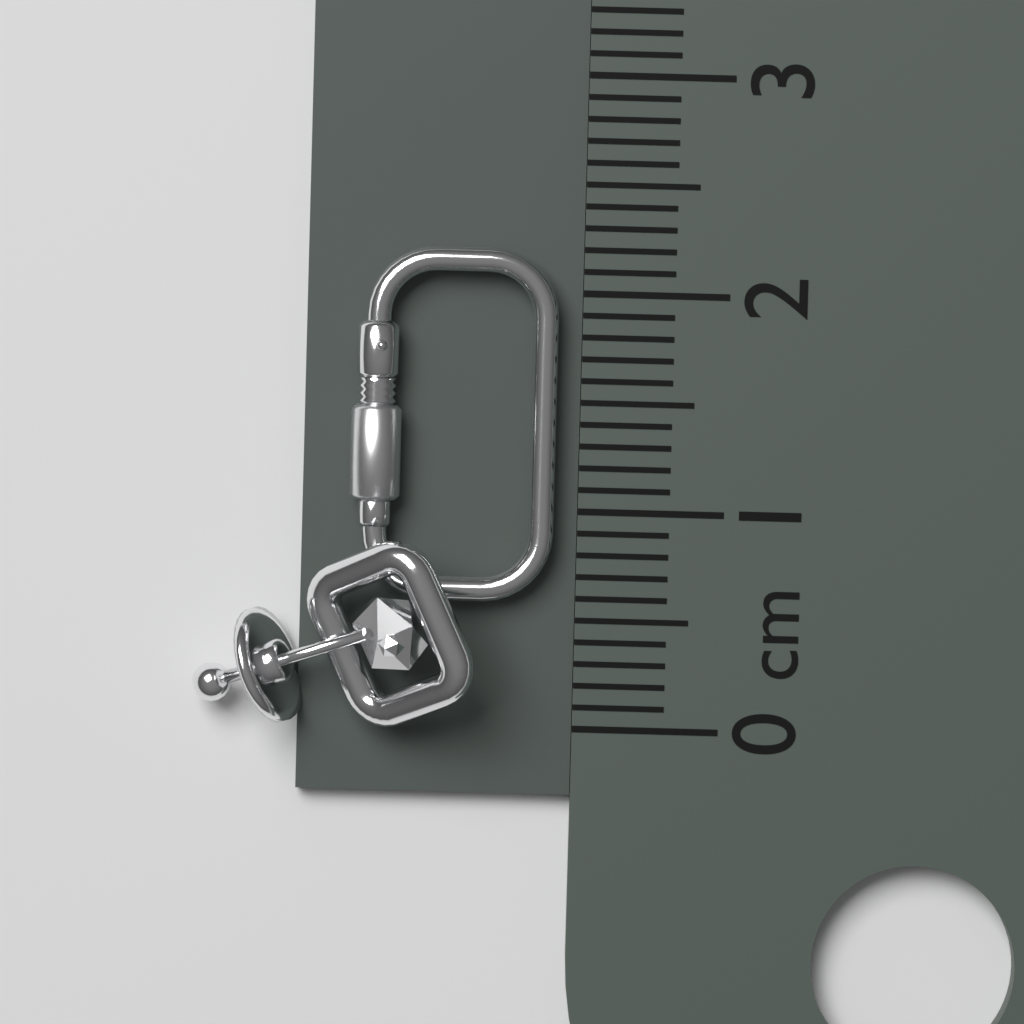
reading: 2.2 cm
